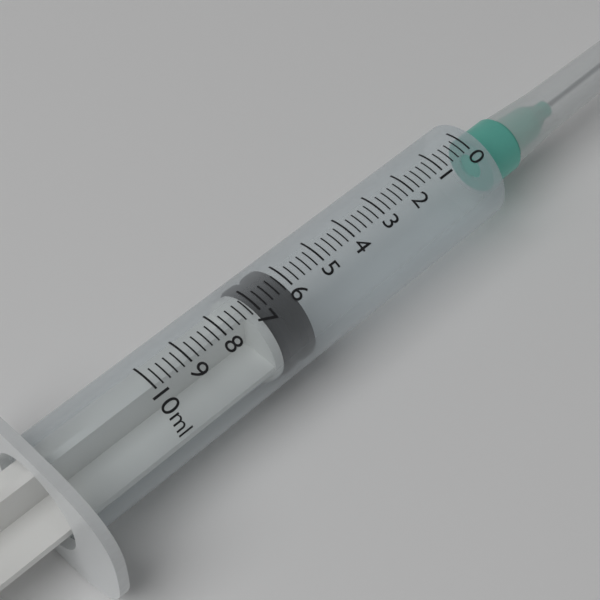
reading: 6.0 ml
